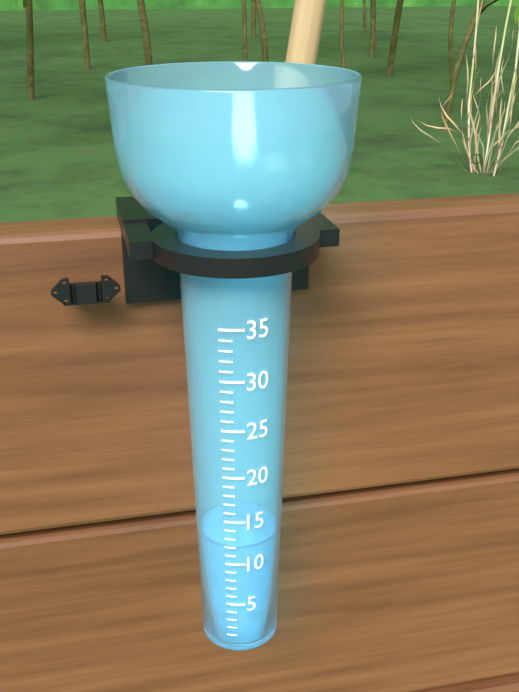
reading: 12 (no unit)
